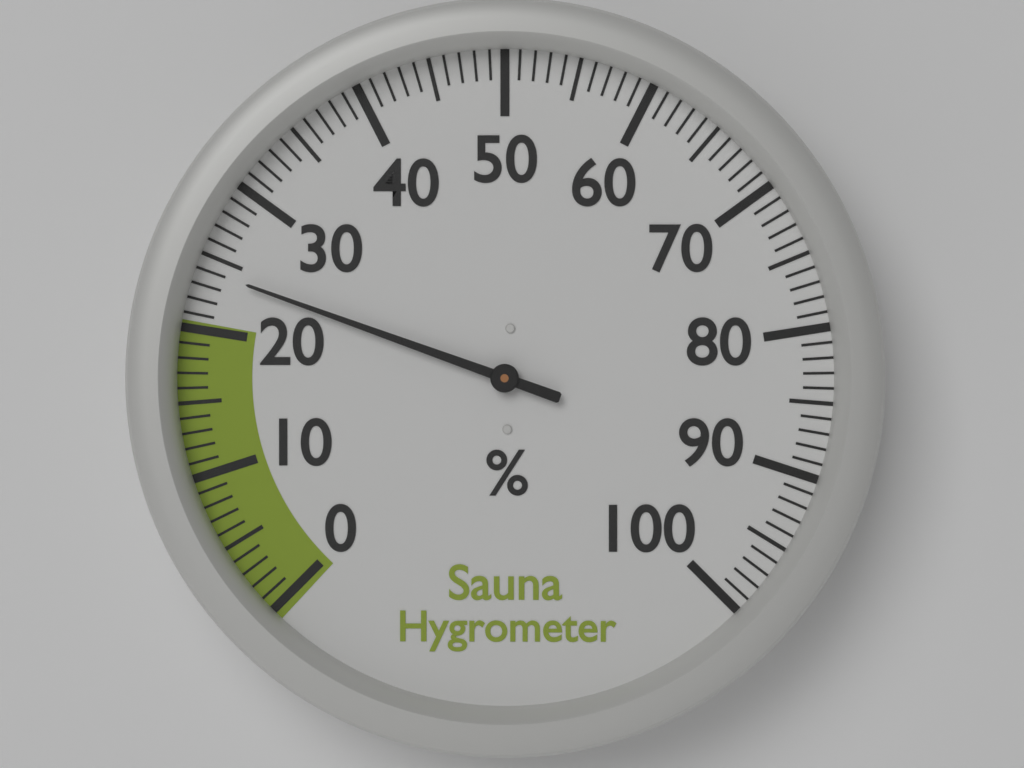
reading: 24 %
